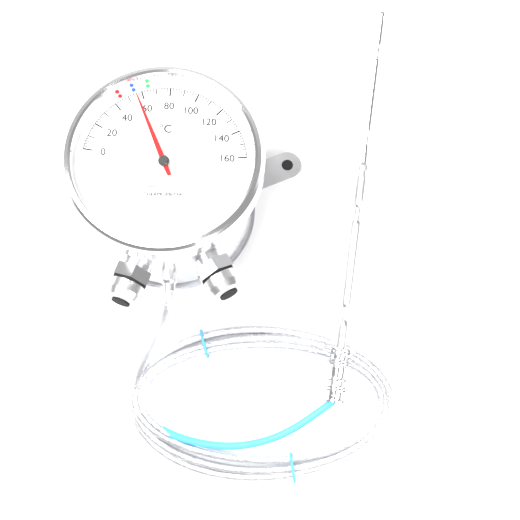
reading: 56 °C
